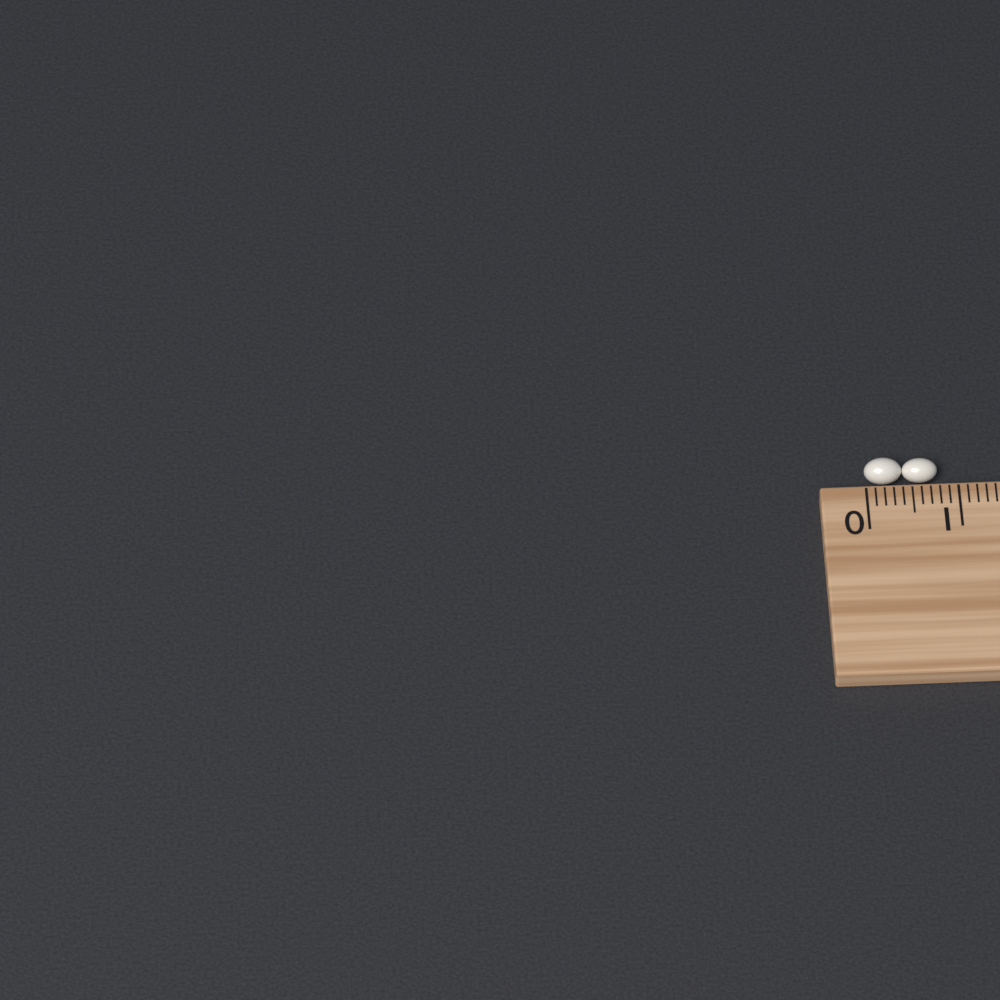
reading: 0.8 cm
